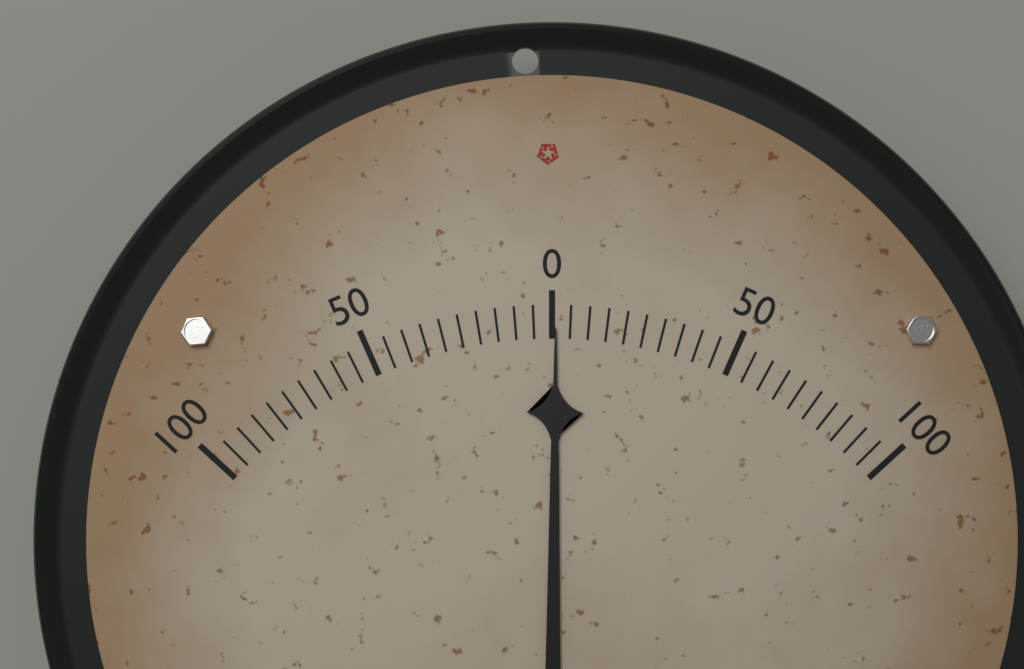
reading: 1 (no unit)
